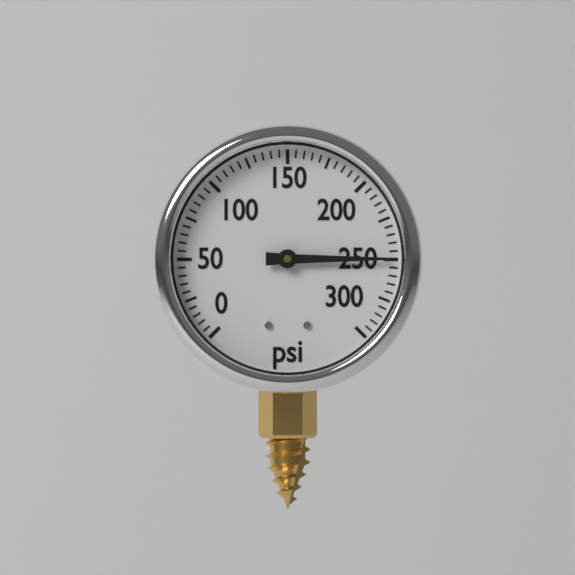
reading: 250 psi
